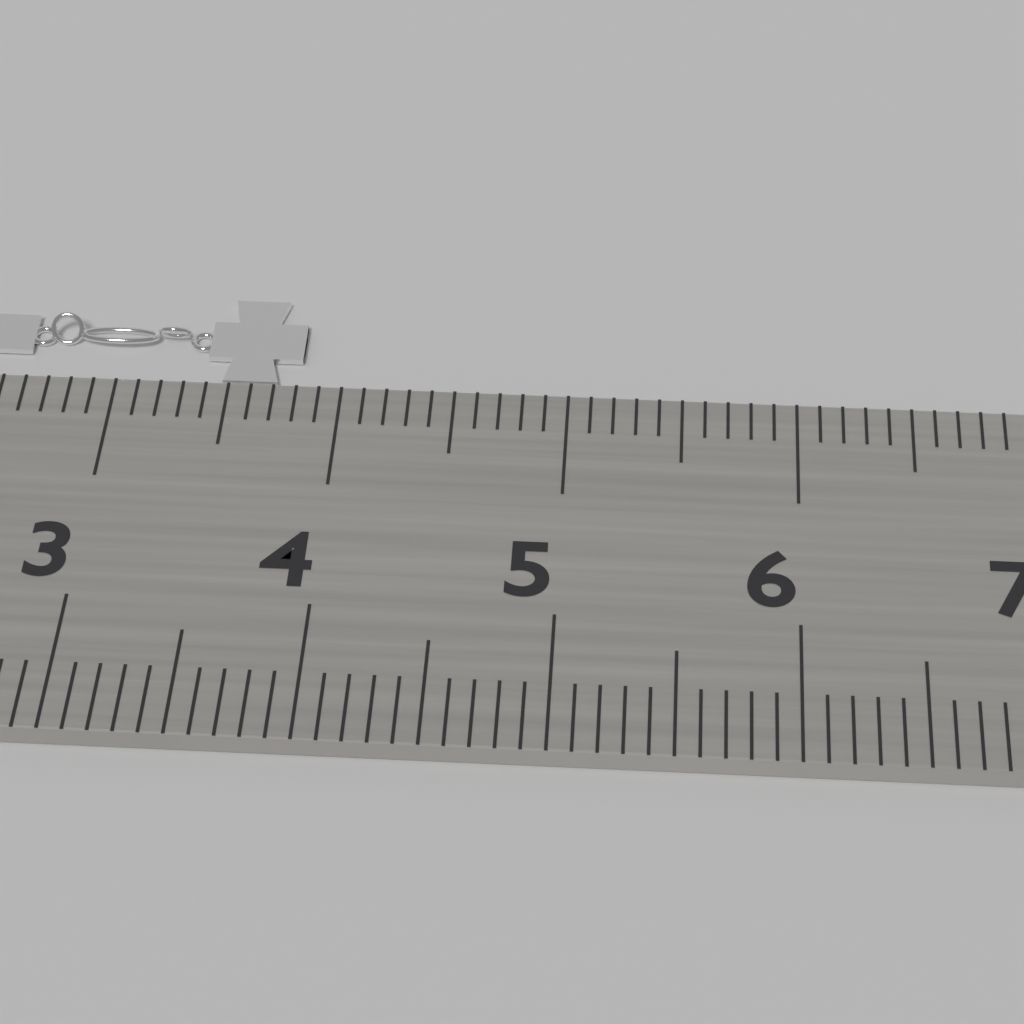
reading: 3.8 cm
